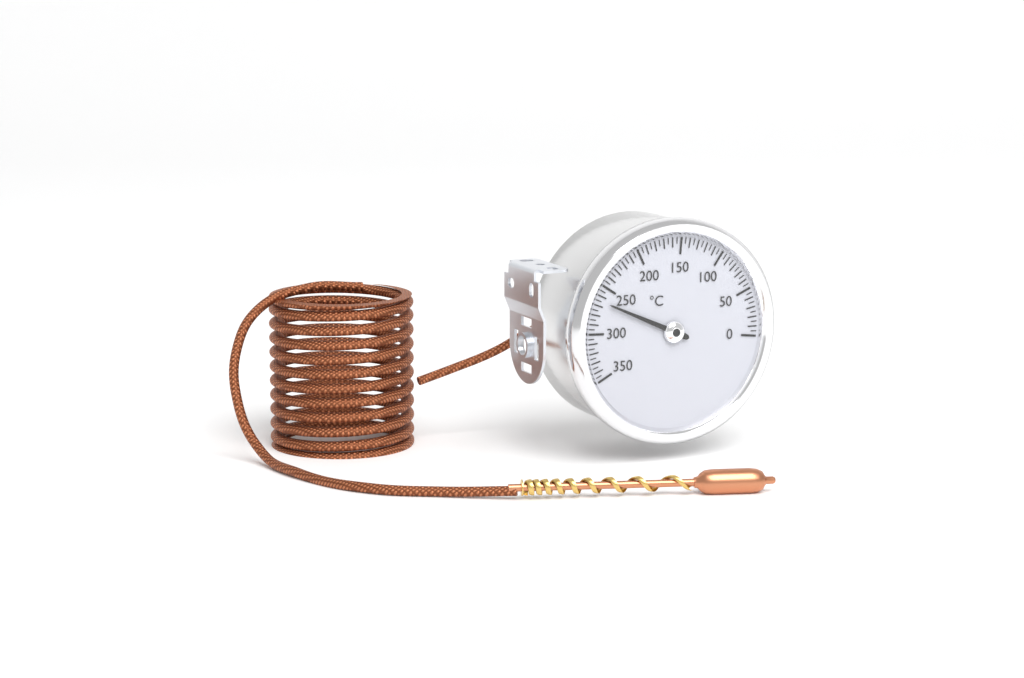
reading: 265 °C
